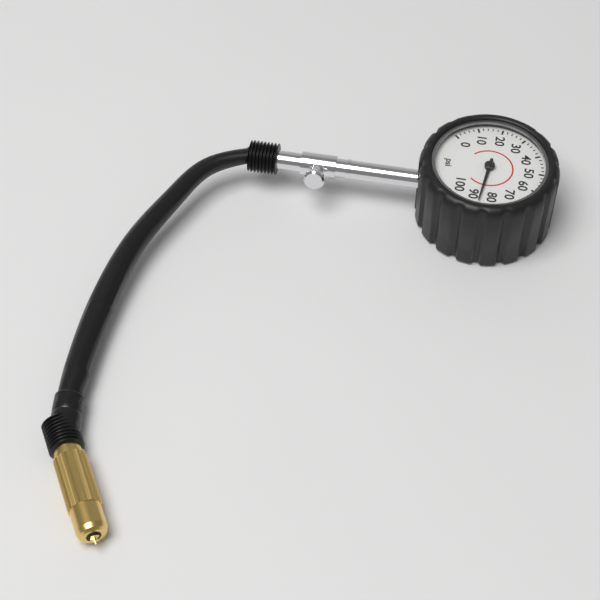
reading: 86 psi
